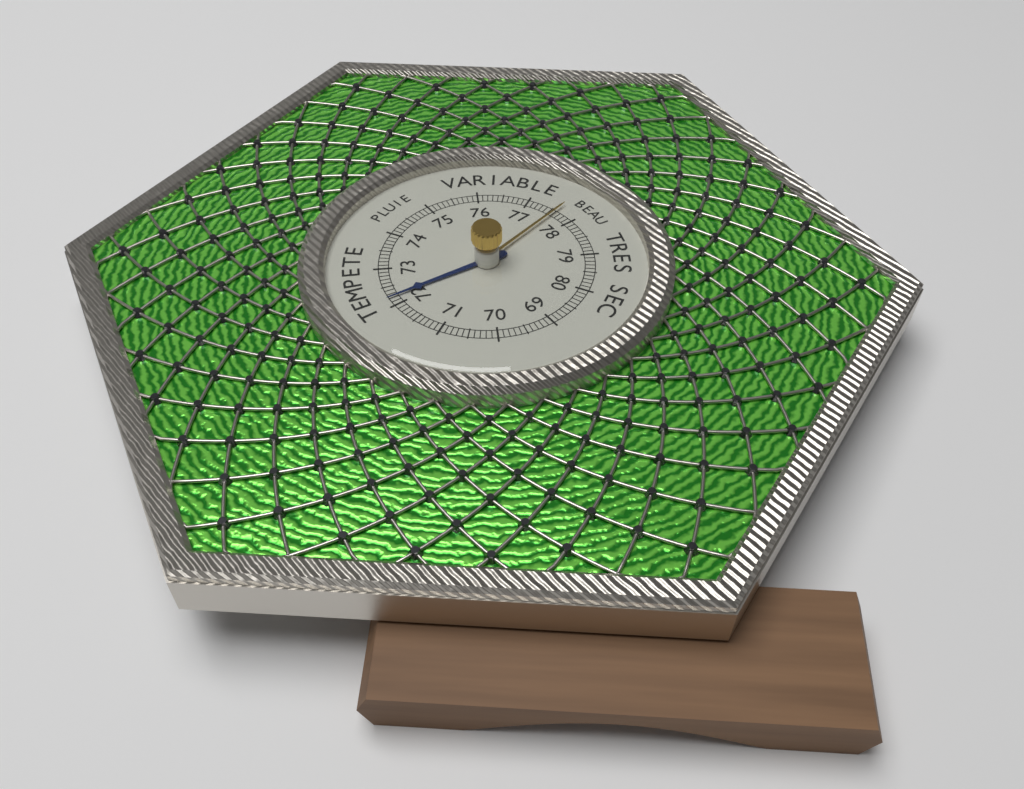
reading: 72.2 (no unit)
